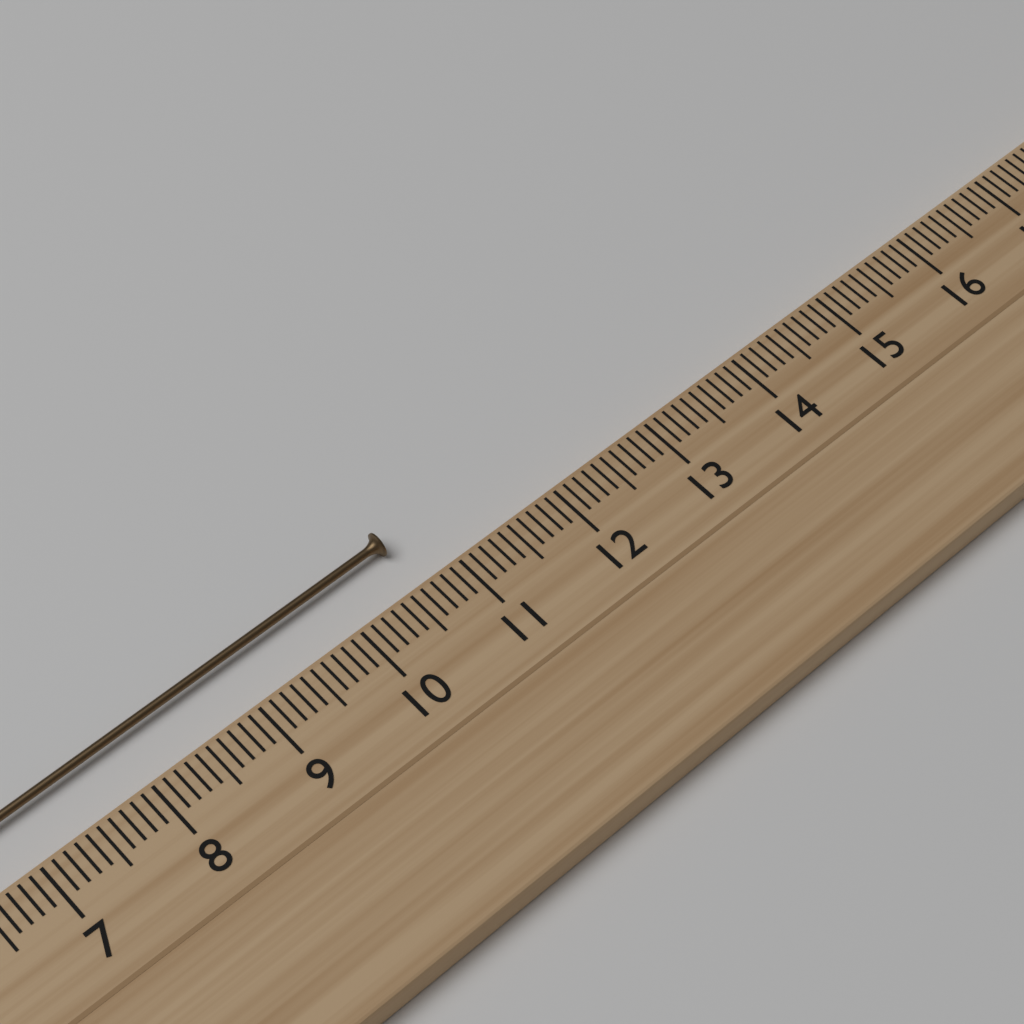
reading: 10.7 cm
